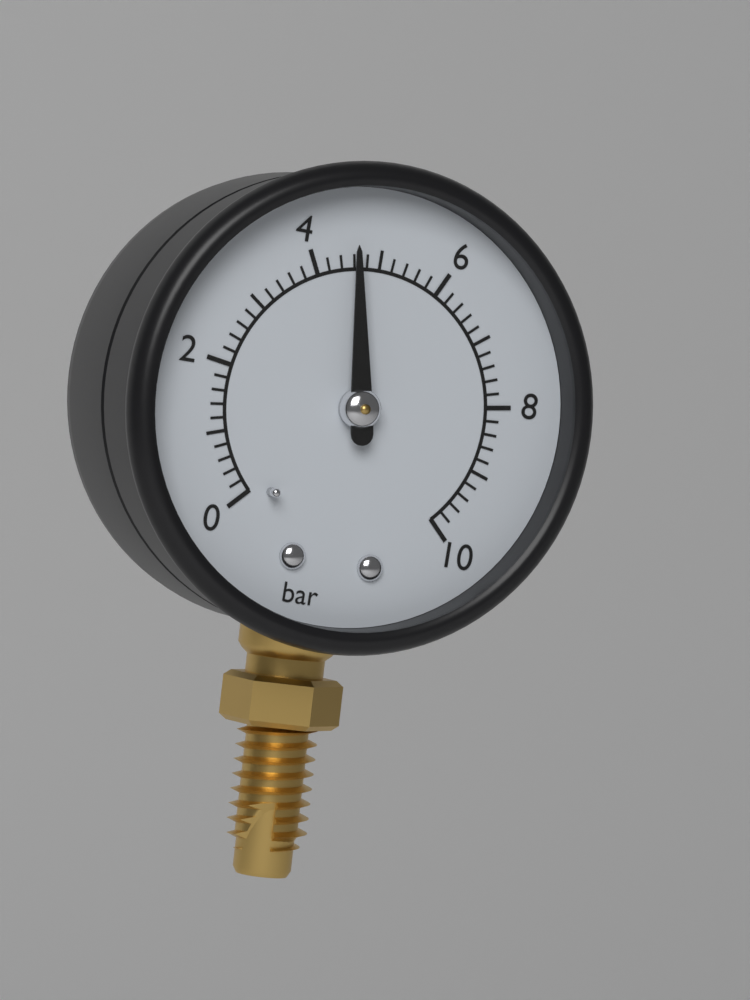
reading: 4.6 bar
